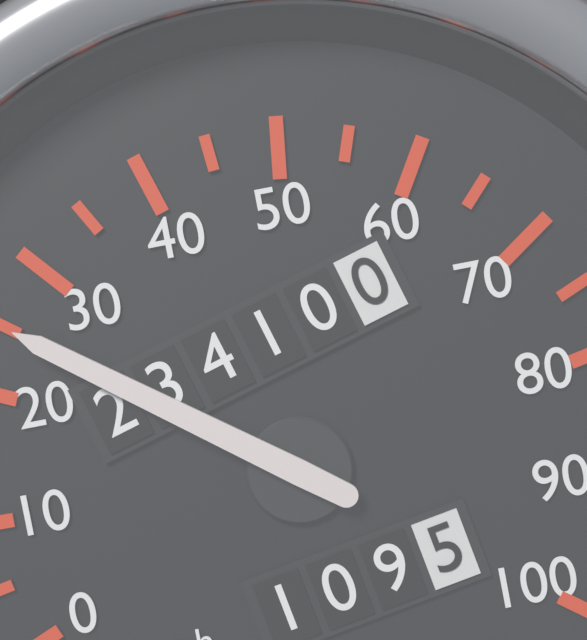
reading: 25 mph
